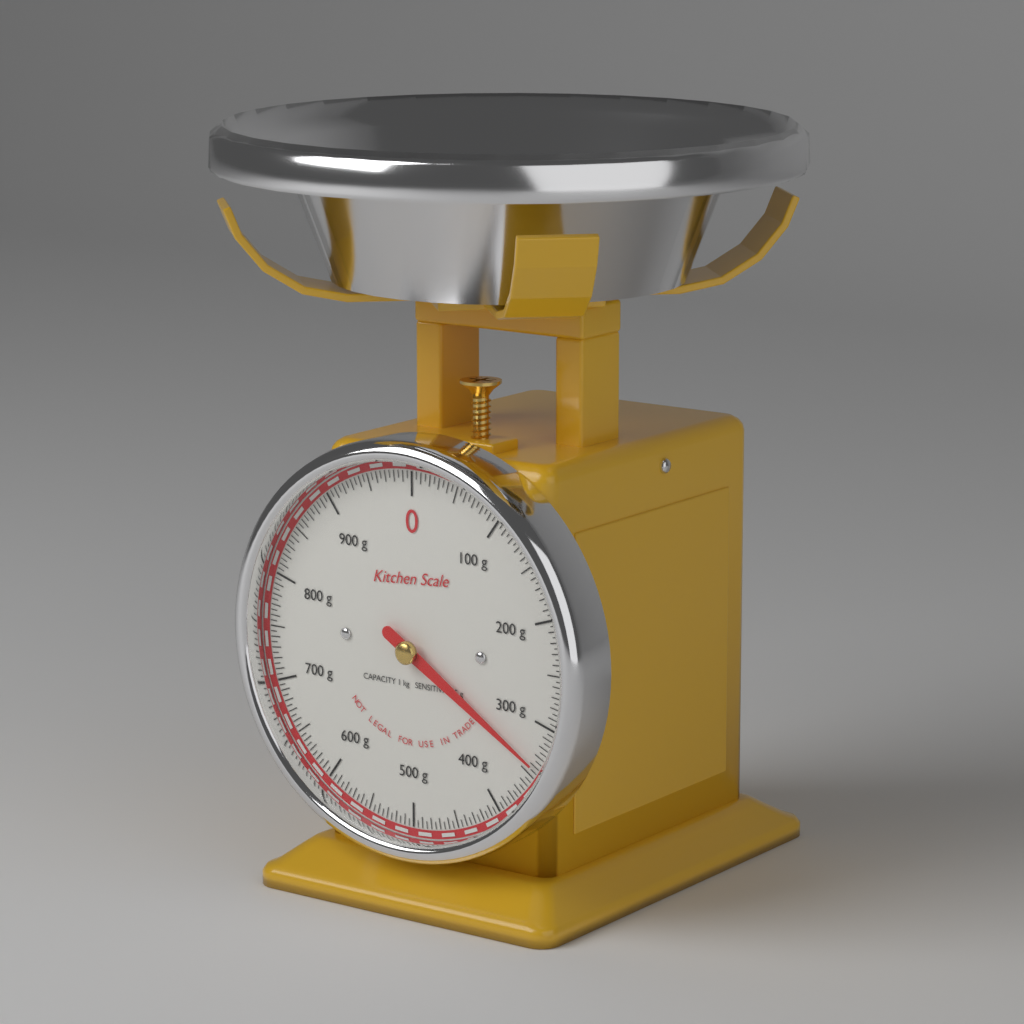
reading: 340 g
